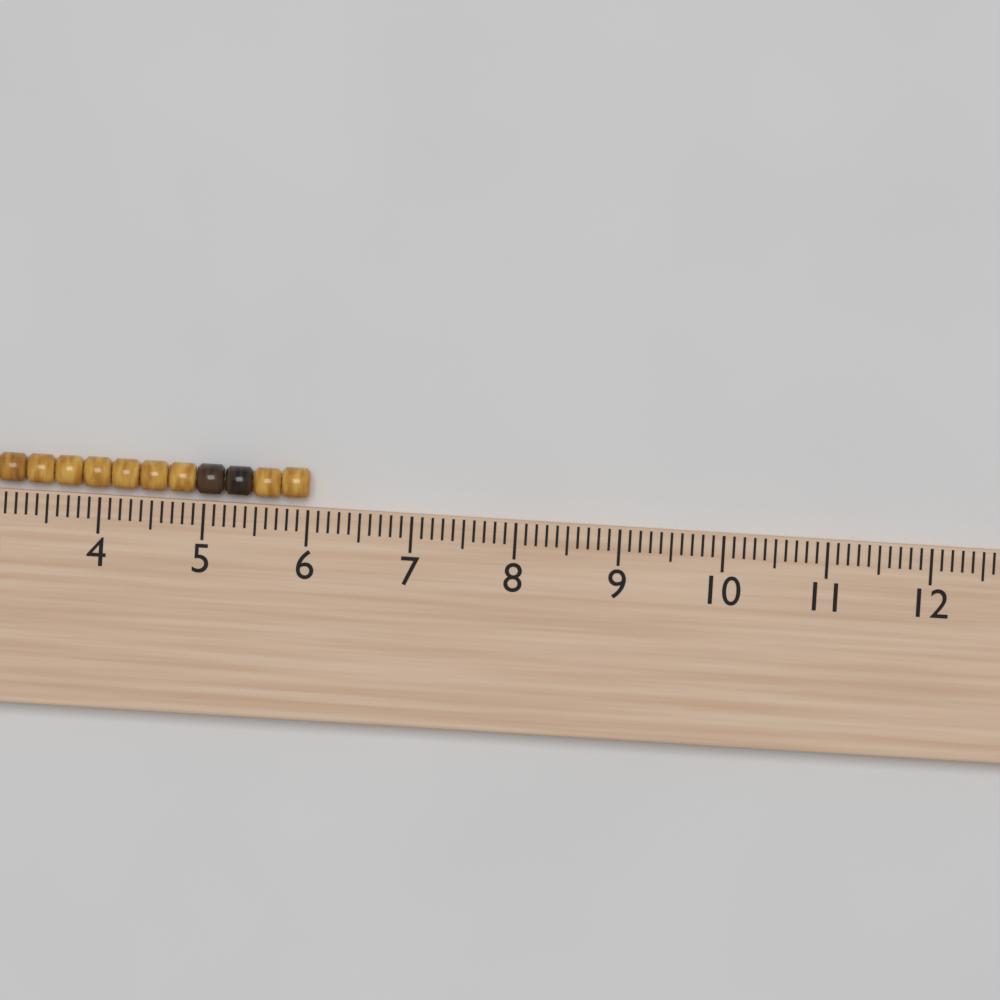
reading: 6.0 cm
